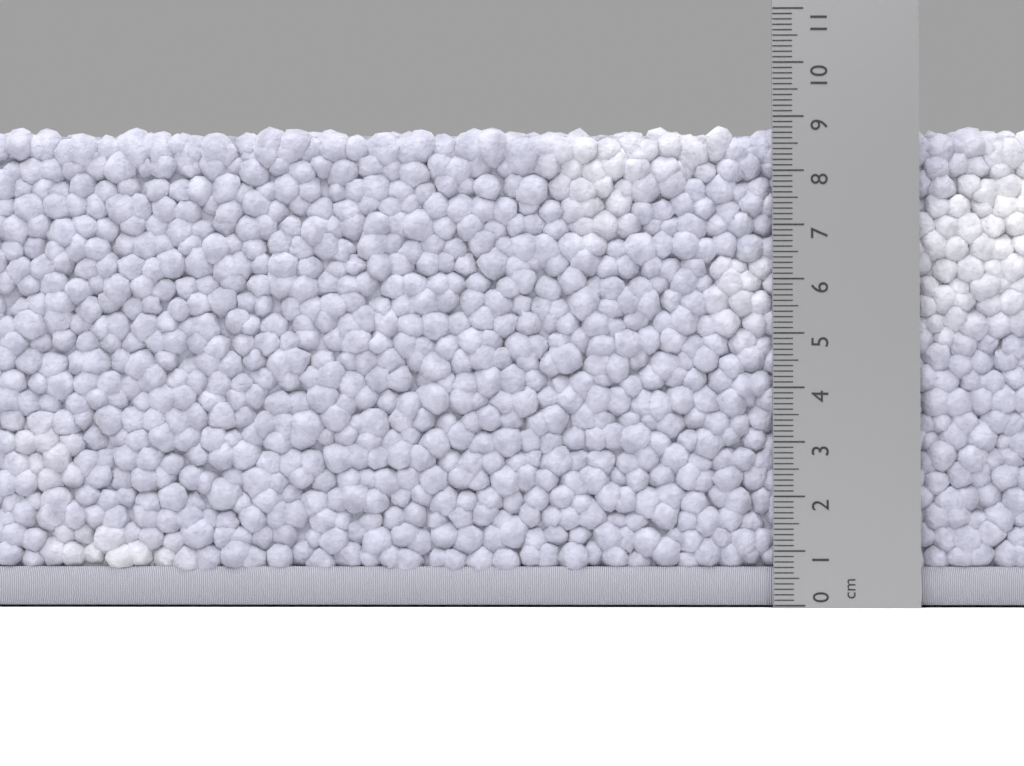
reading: 8.9 cm
